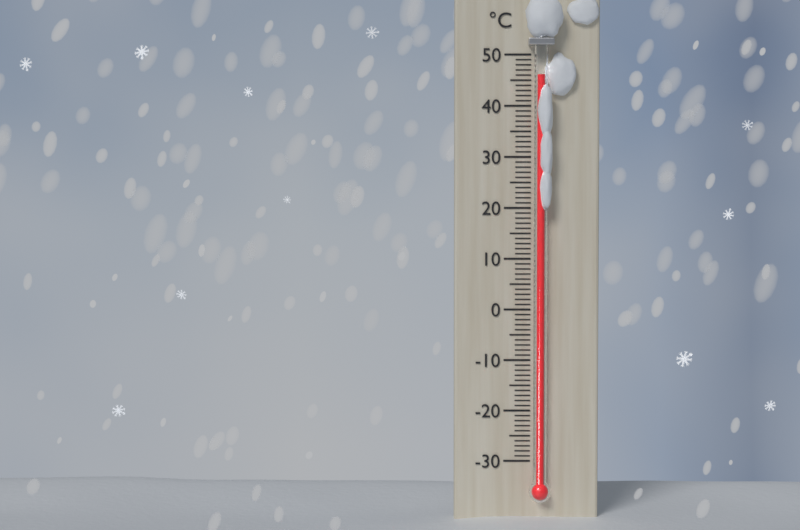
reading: 46 °C
